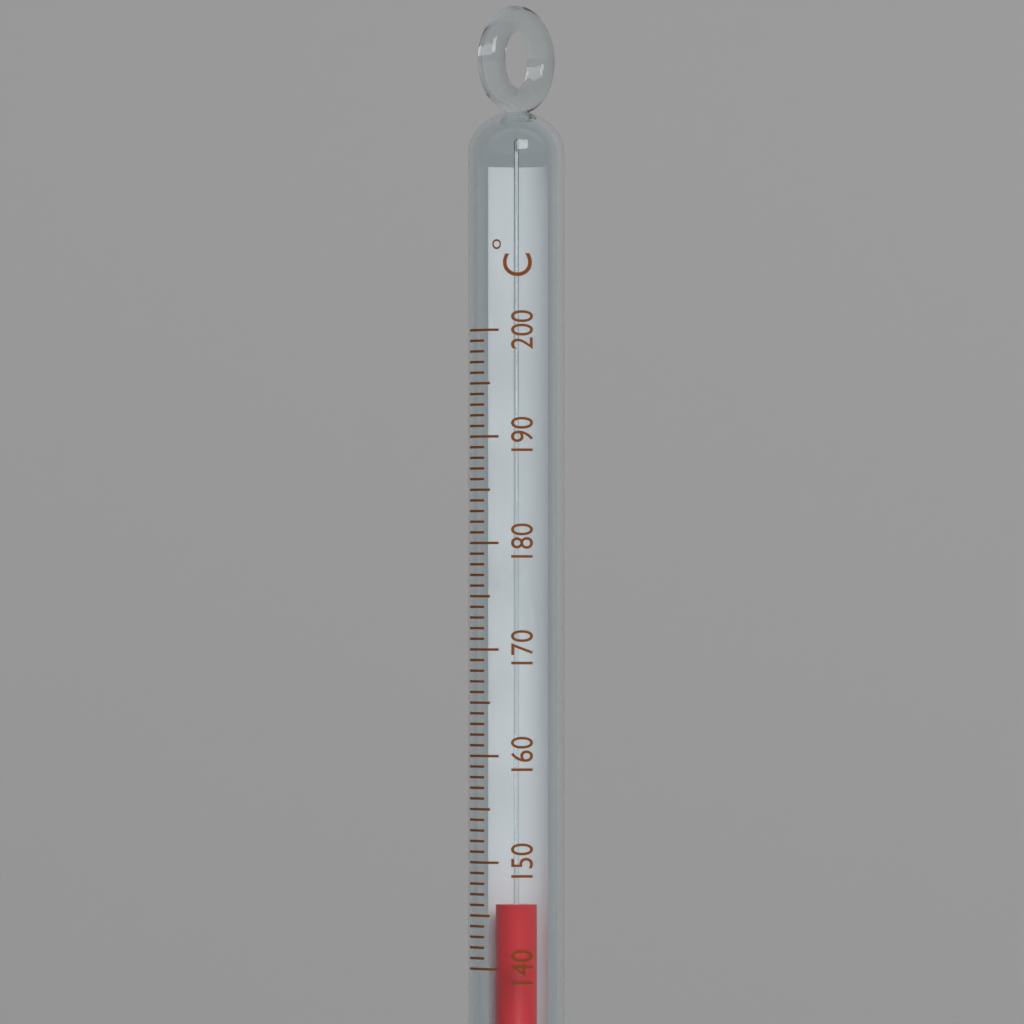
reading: 146 °C
